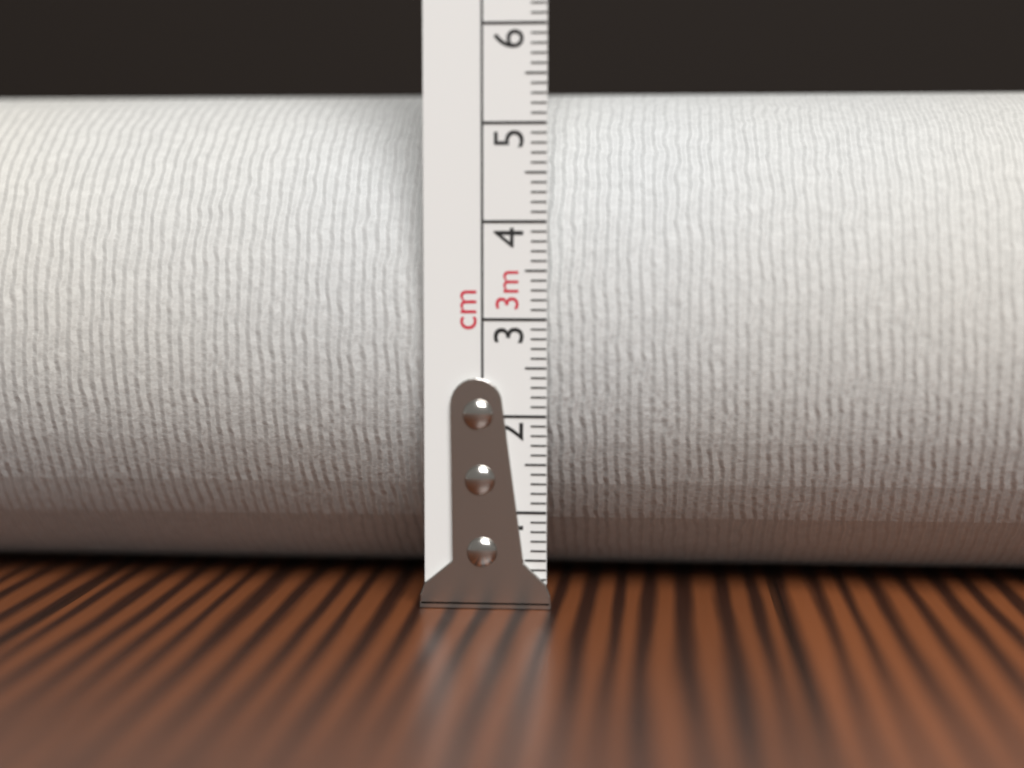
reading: 5.5 cm
